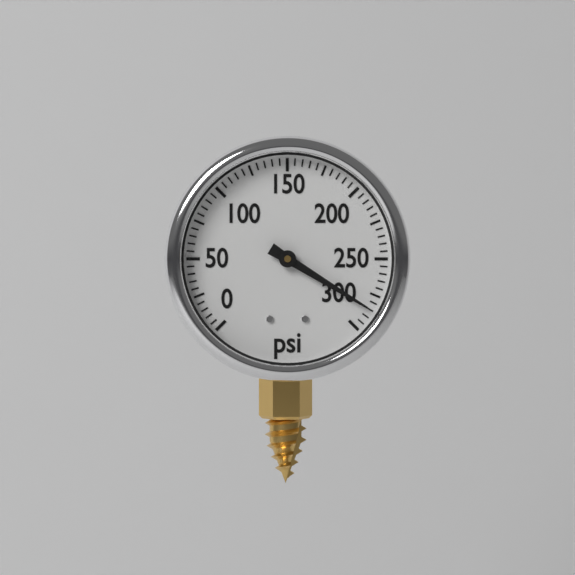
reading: 285 psi
